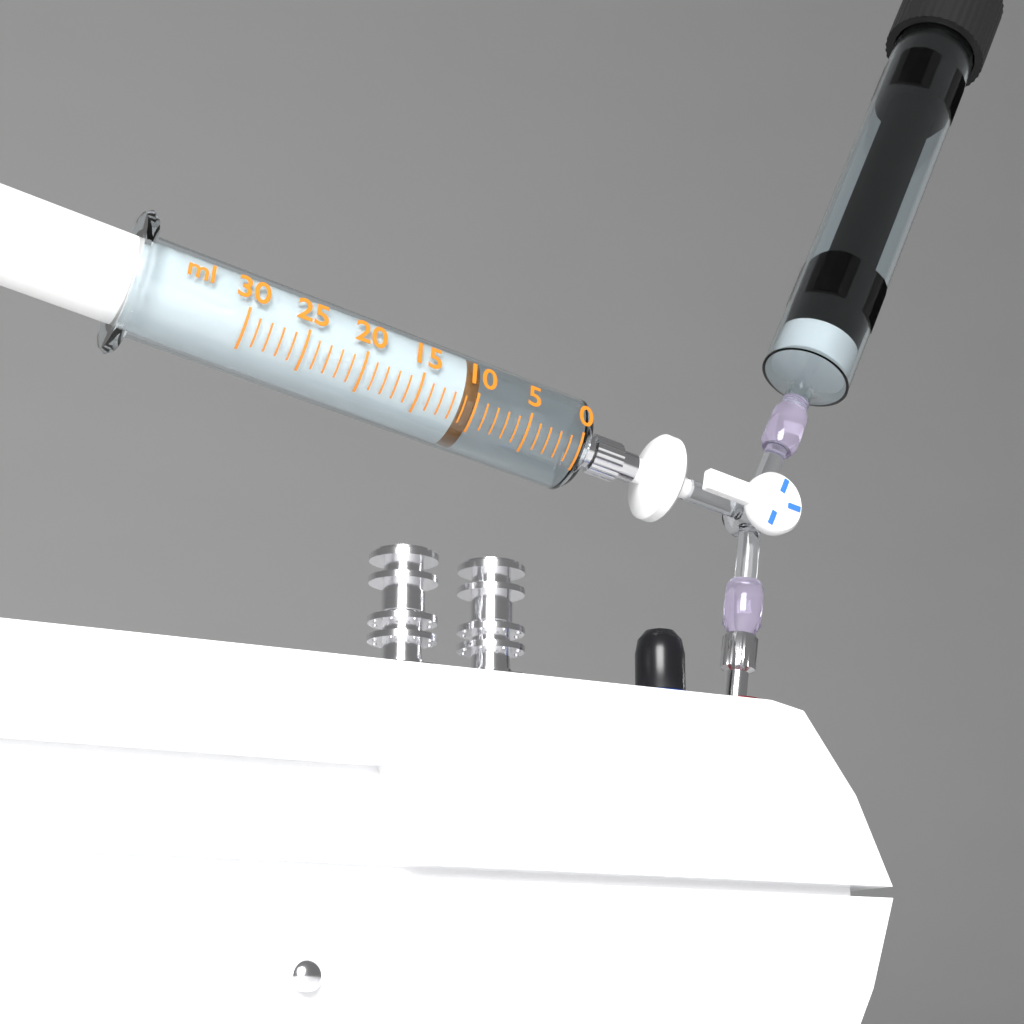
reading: 10 ml
